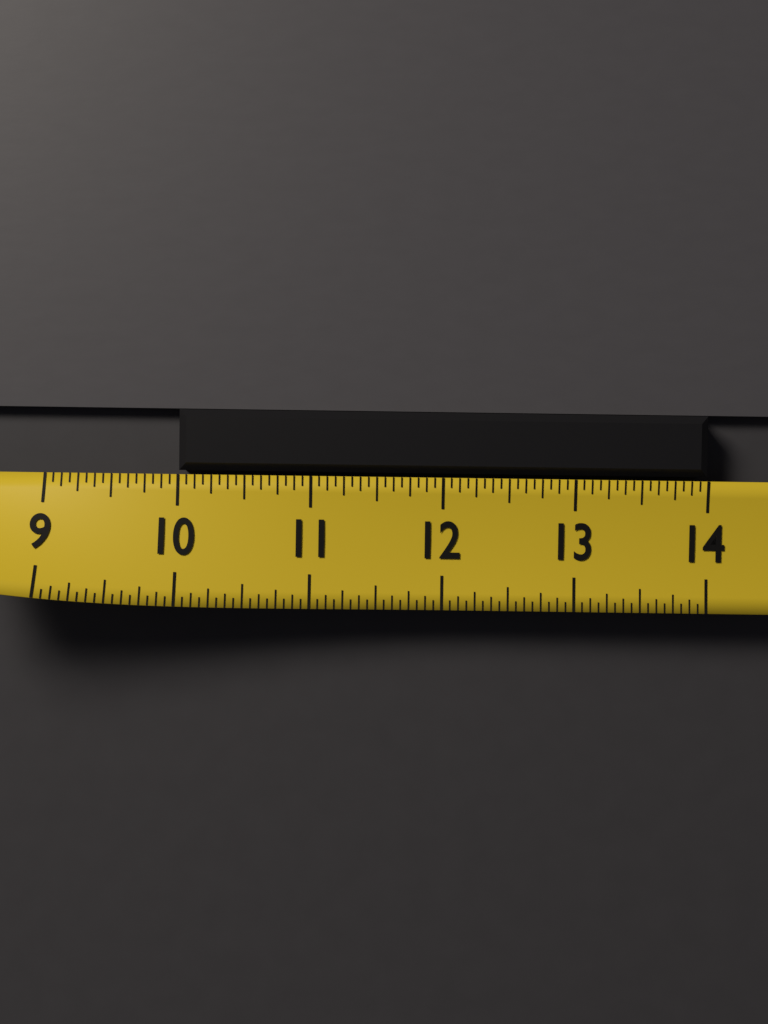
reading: 10.0000 (no unit)
